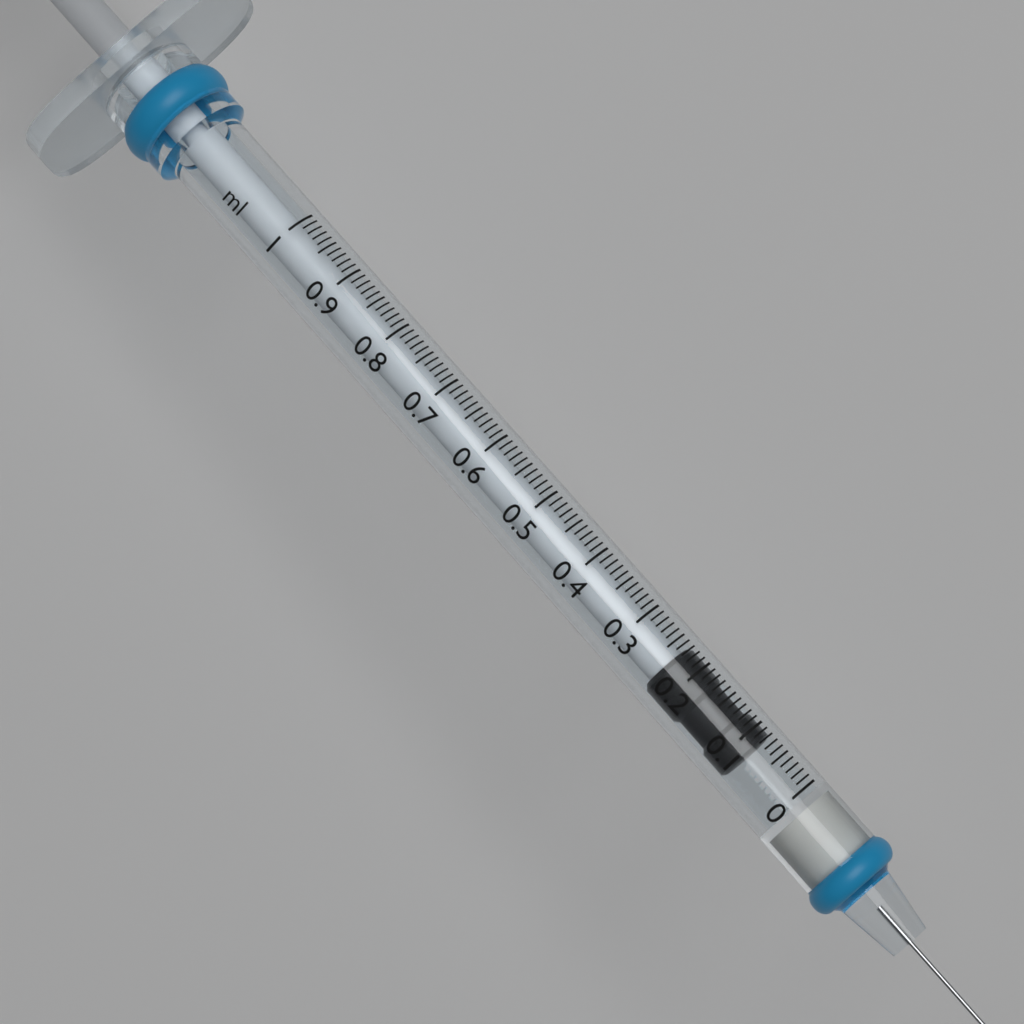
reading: 0.08 ml
